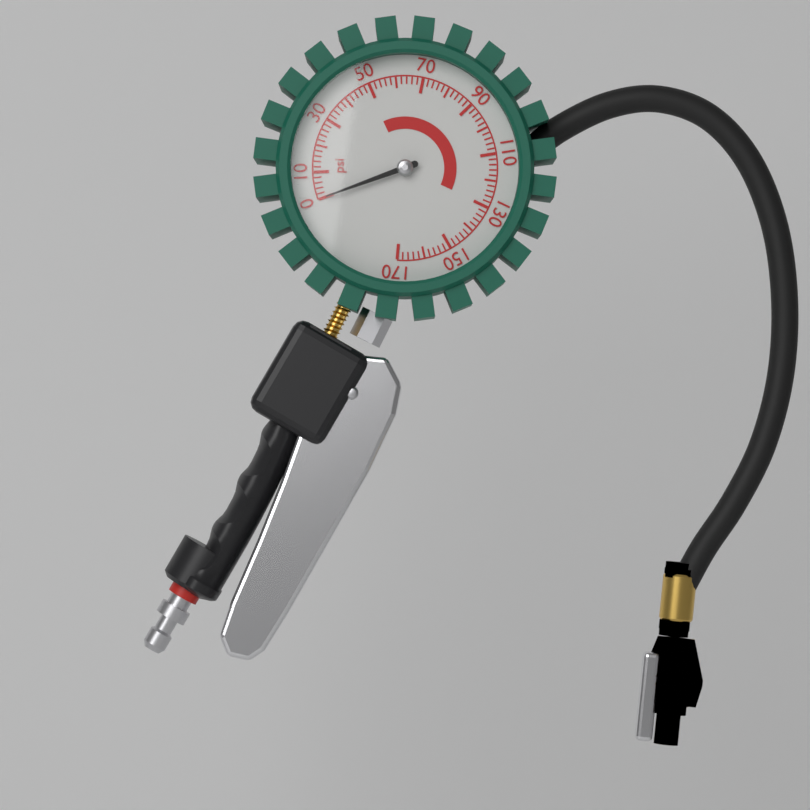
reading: 0 psi
